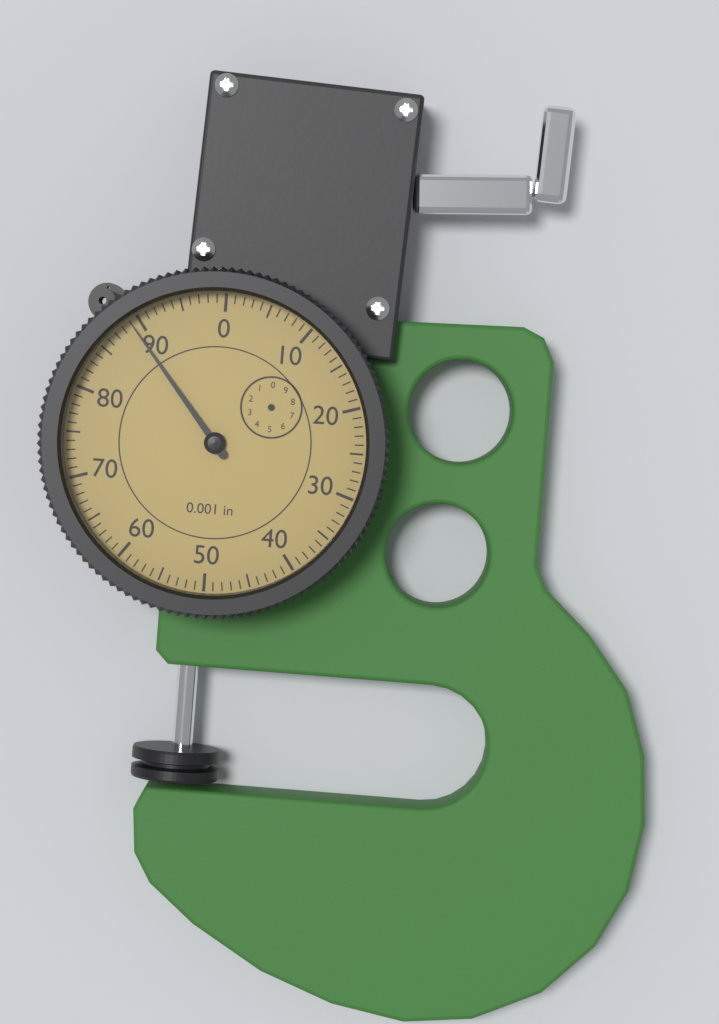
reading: 89 0.001 in
